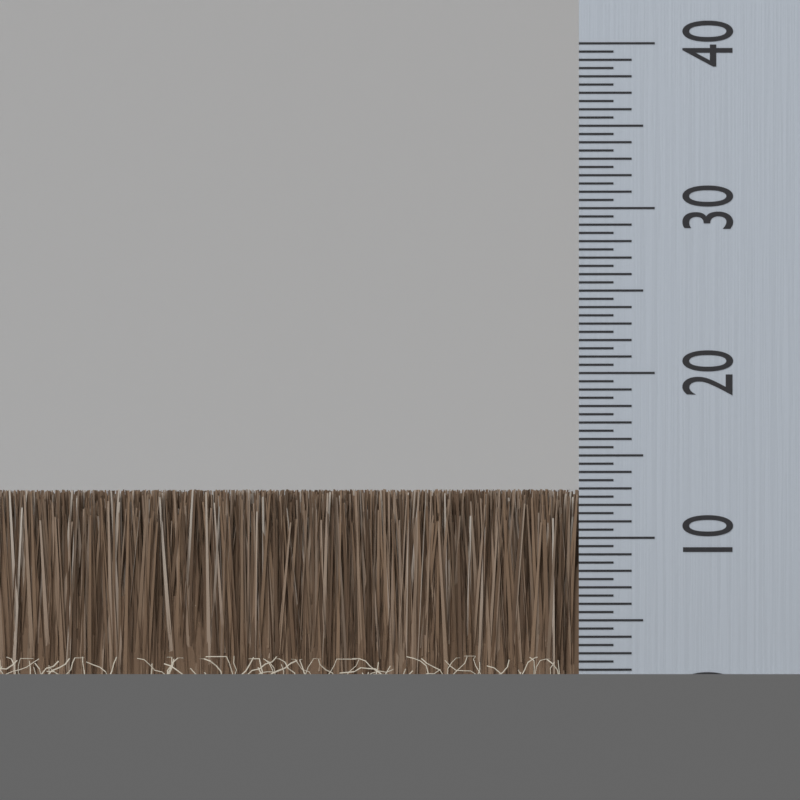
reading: 13.0 (no unit)
